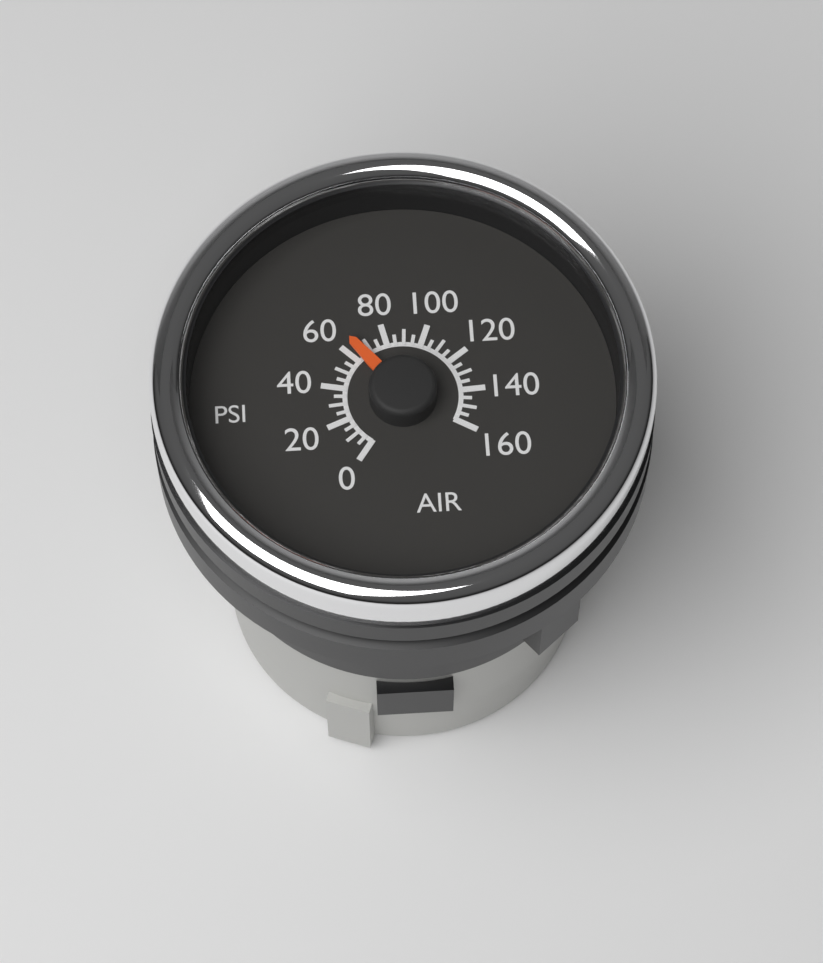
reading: 65 psi
